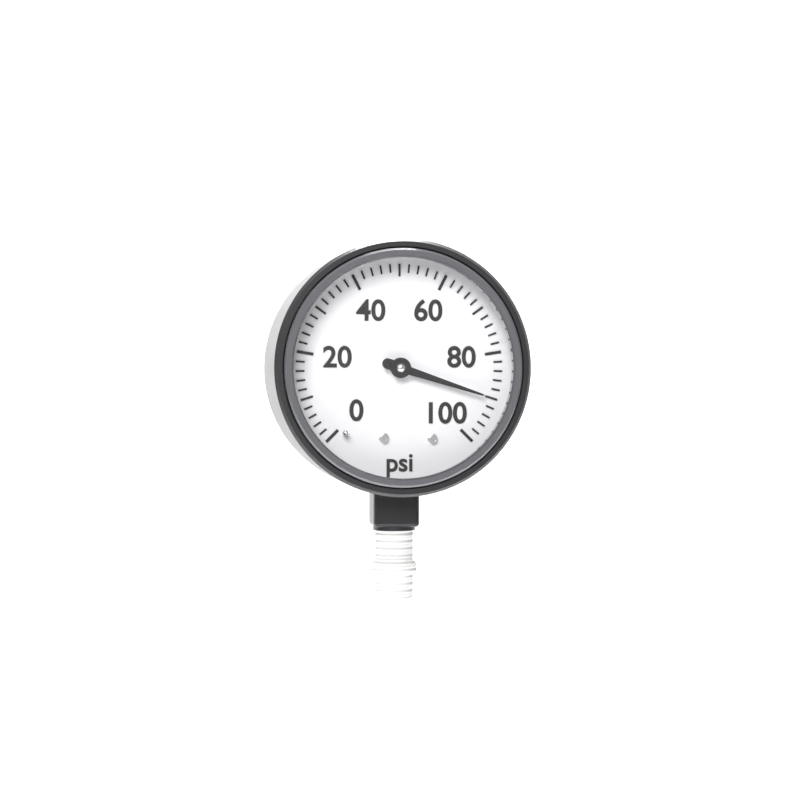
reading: 90 psi
